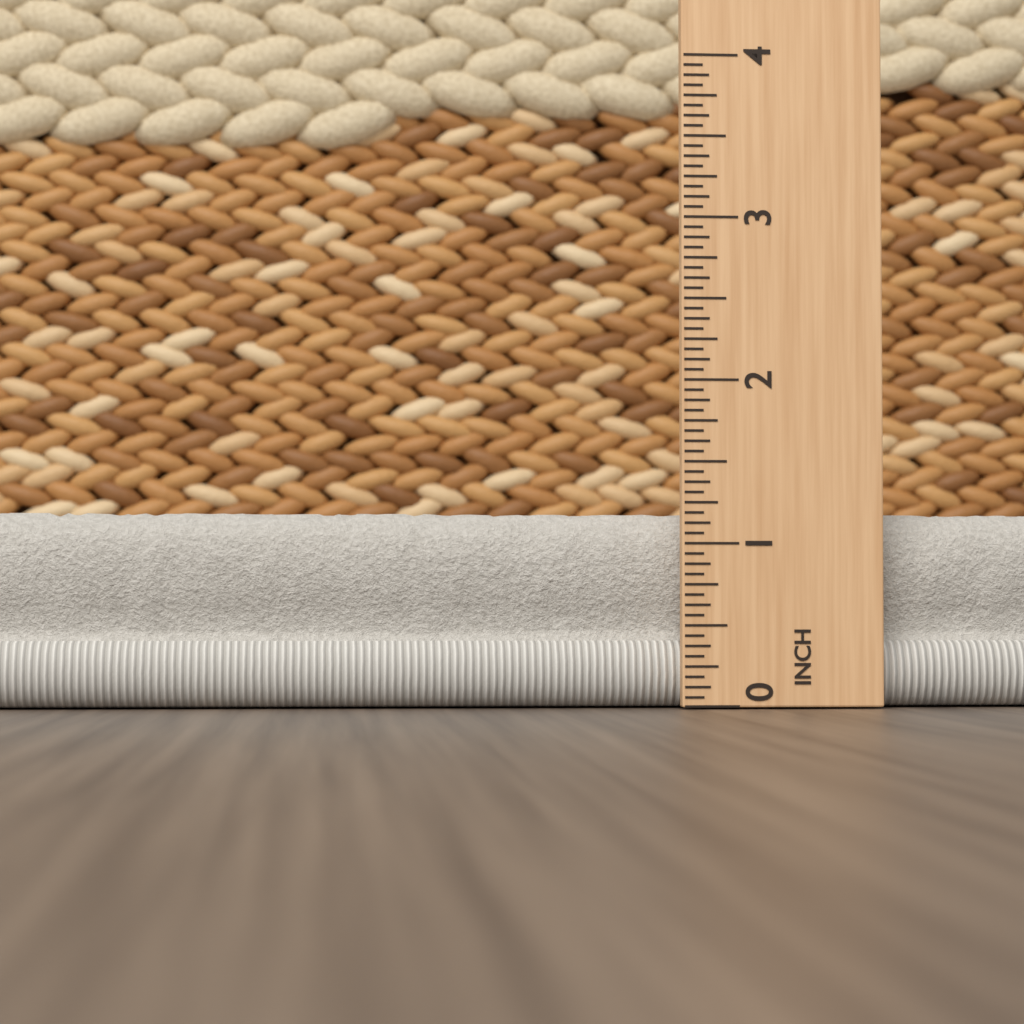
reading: 1.1875 in
